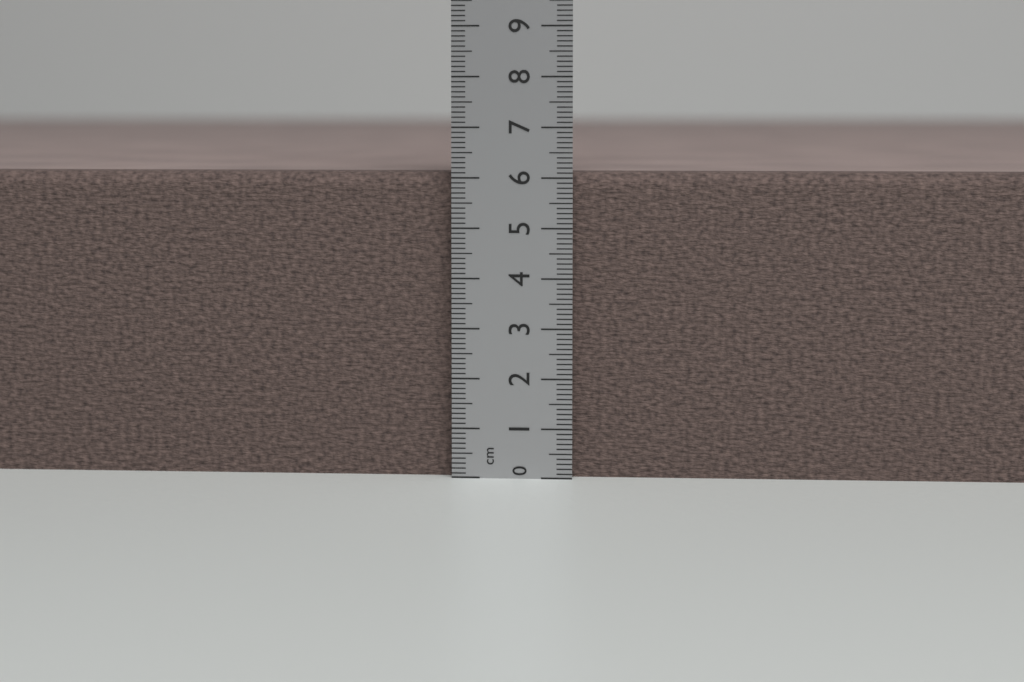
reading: 6.1 cm
